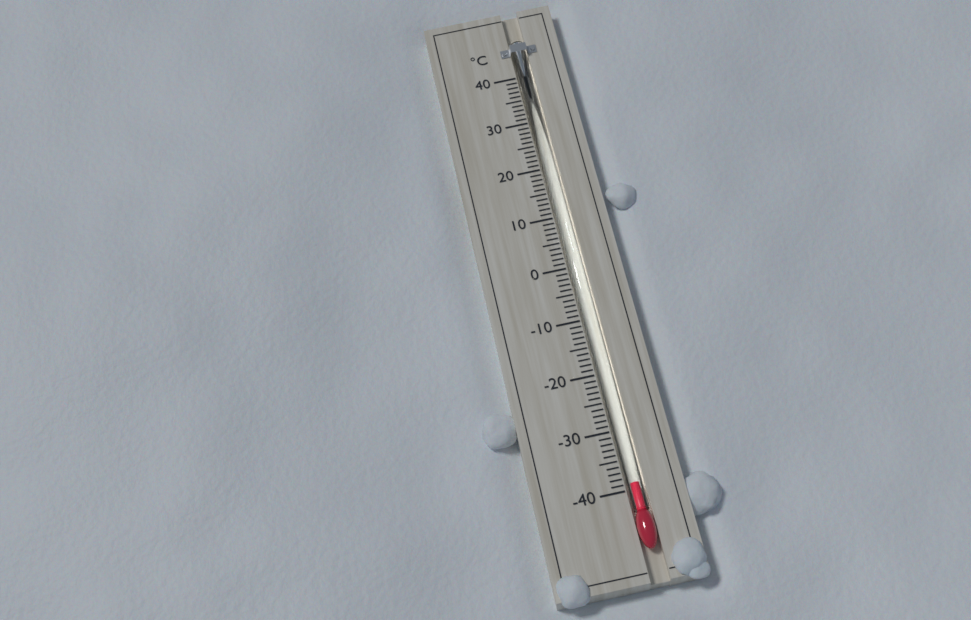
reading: -39 °C
